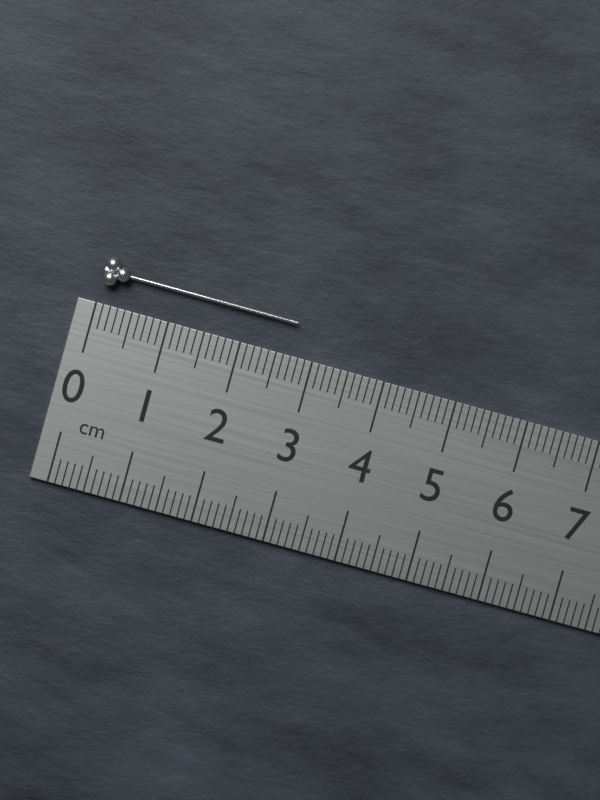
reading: 2.7 cm
